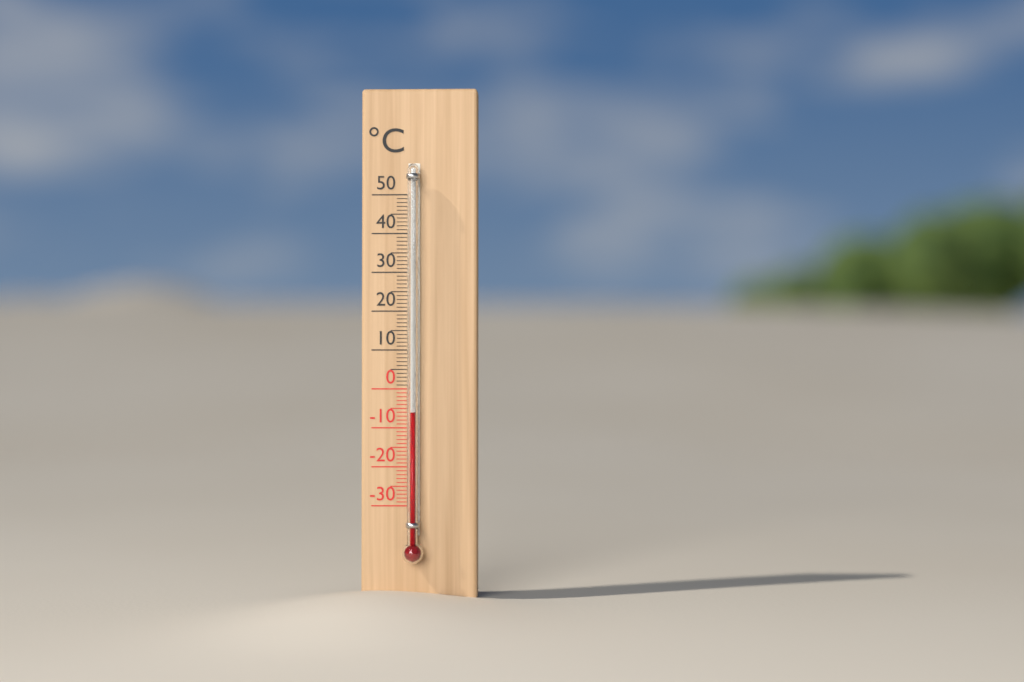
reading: -6 °C
